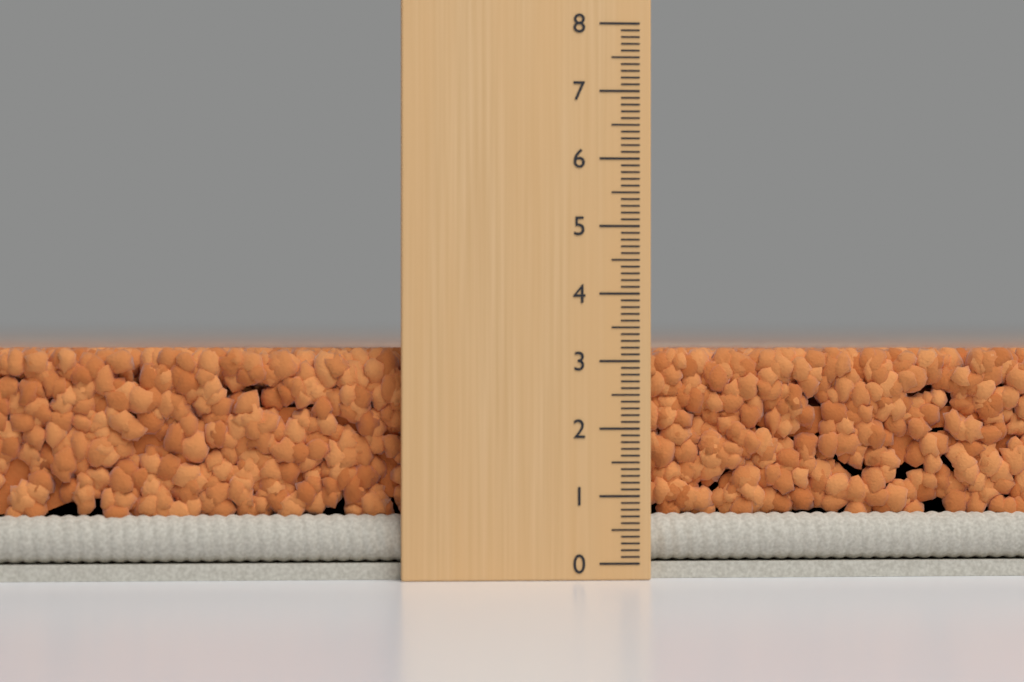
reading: 3.2 (no unit)
